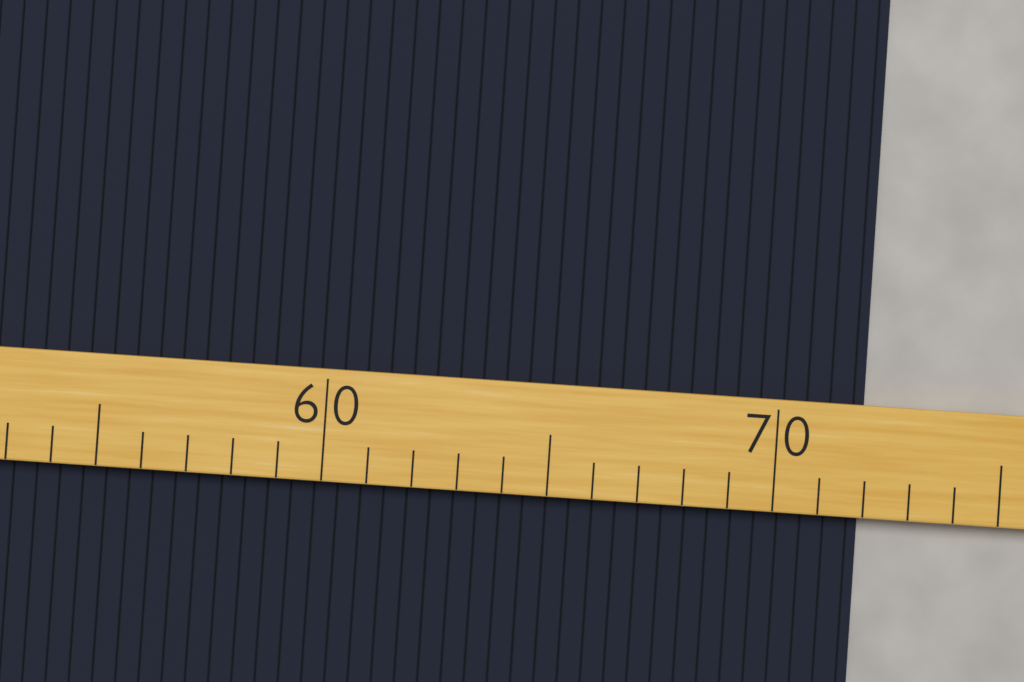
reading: 72 (no unit)
